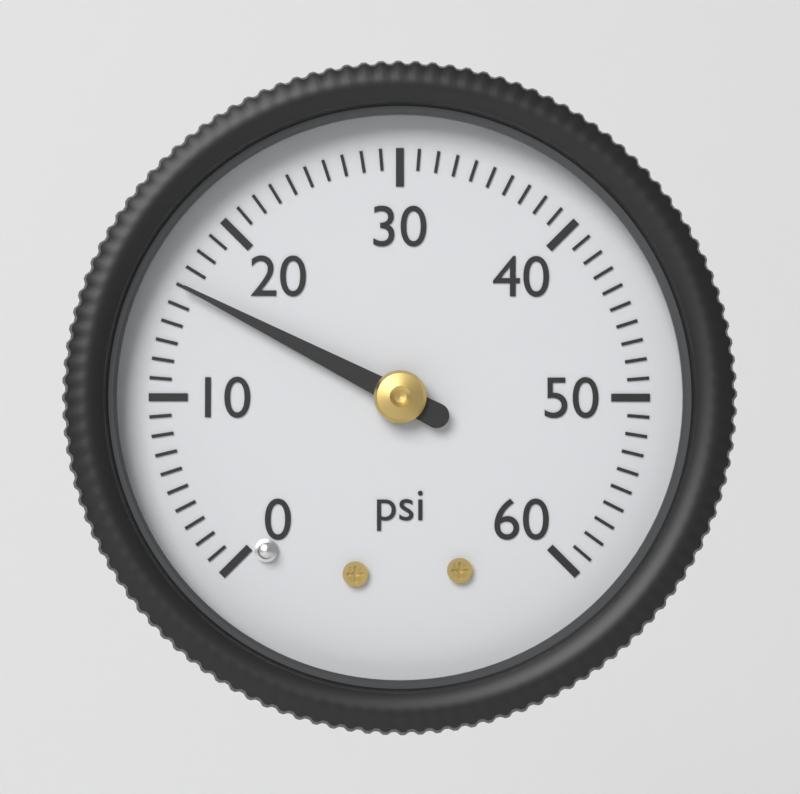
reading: 16 psi
